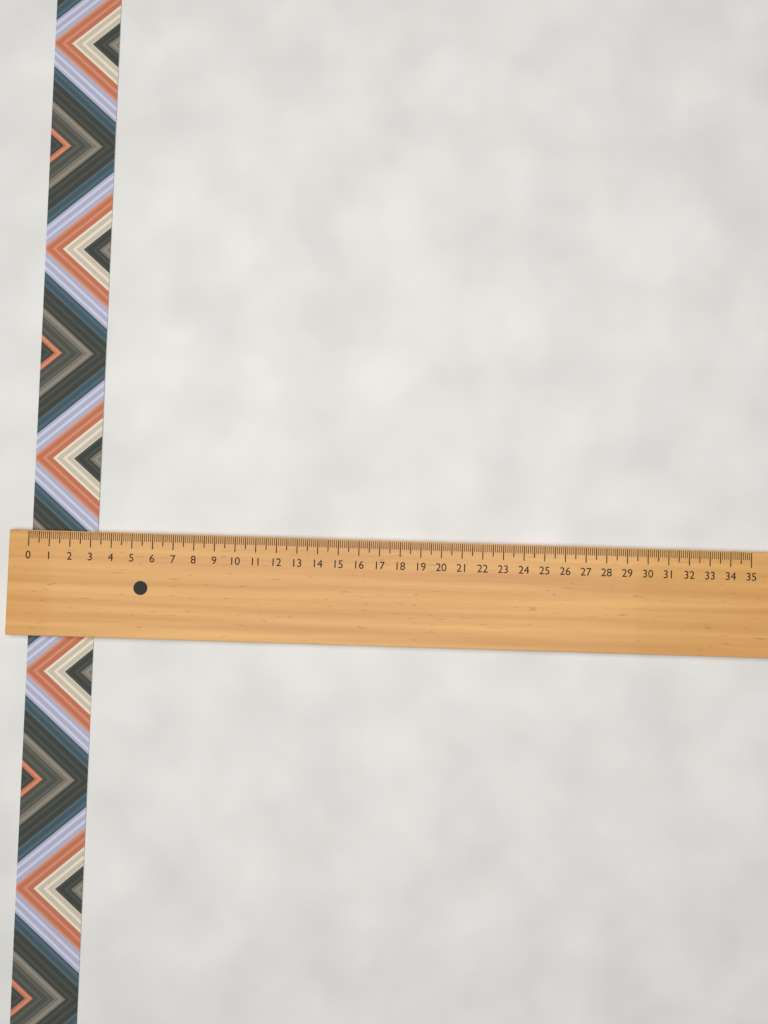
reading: 3.2 (no unit)
